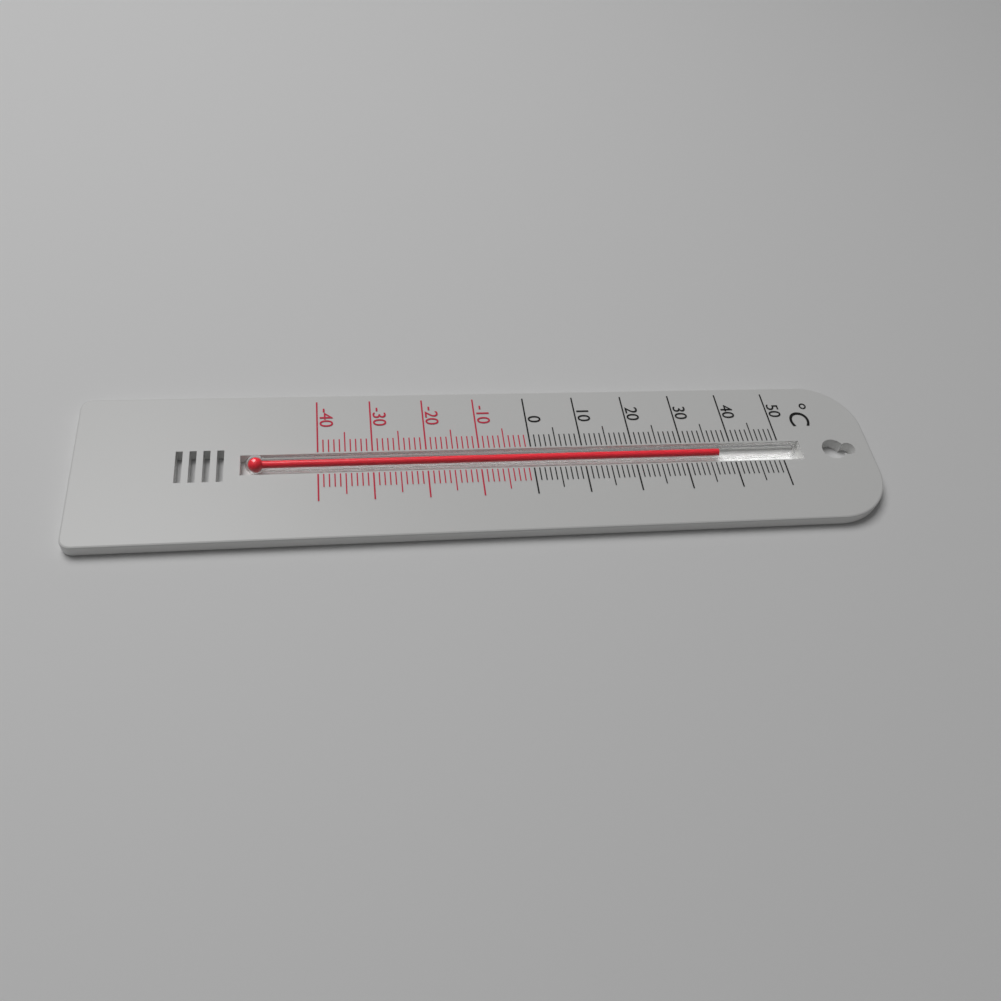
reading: 37 °C
